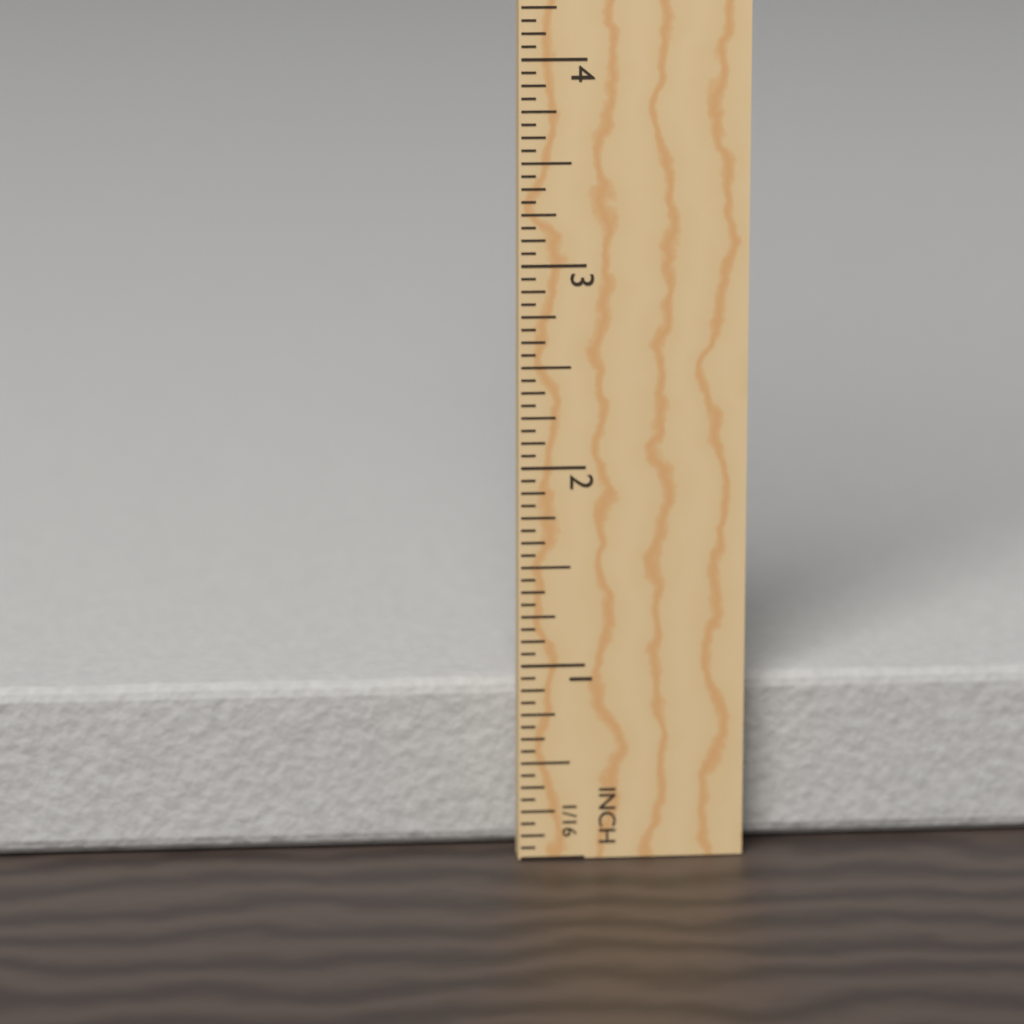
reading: 0.8750 in
